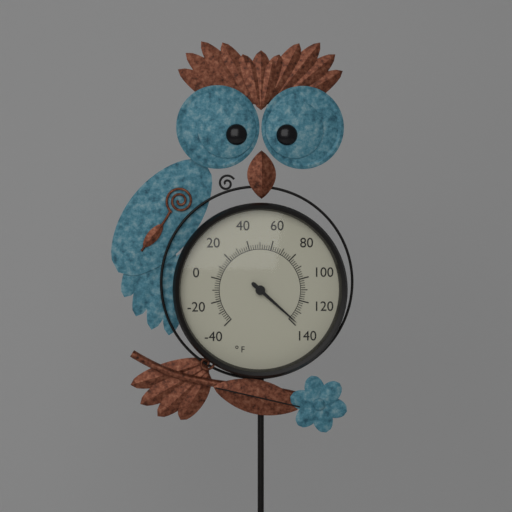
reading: 138 °F
